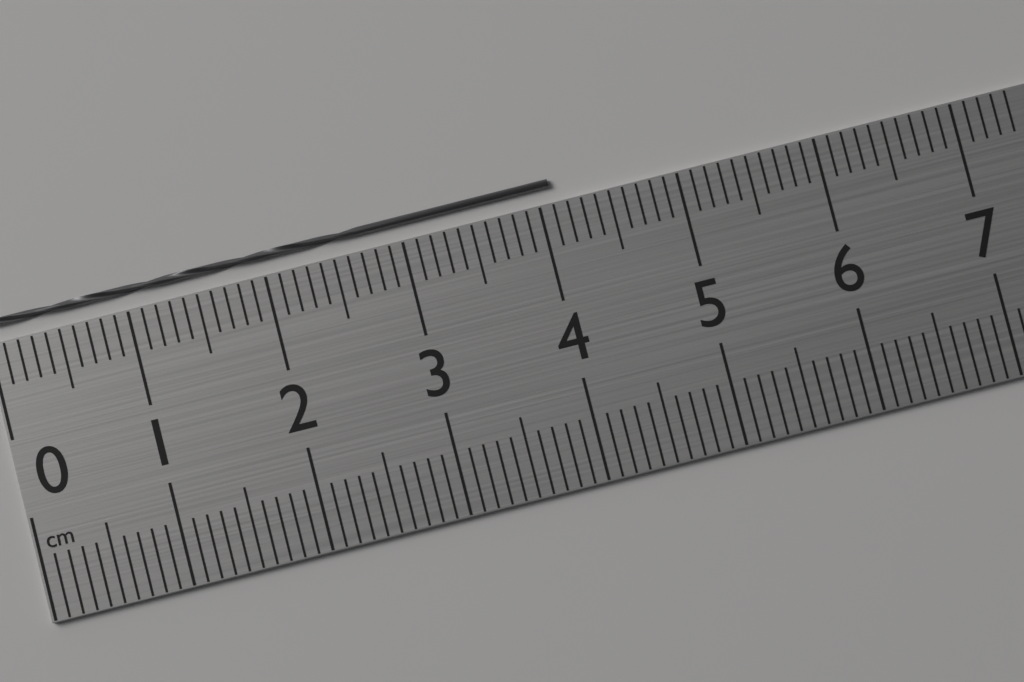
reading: 4.1 cm
